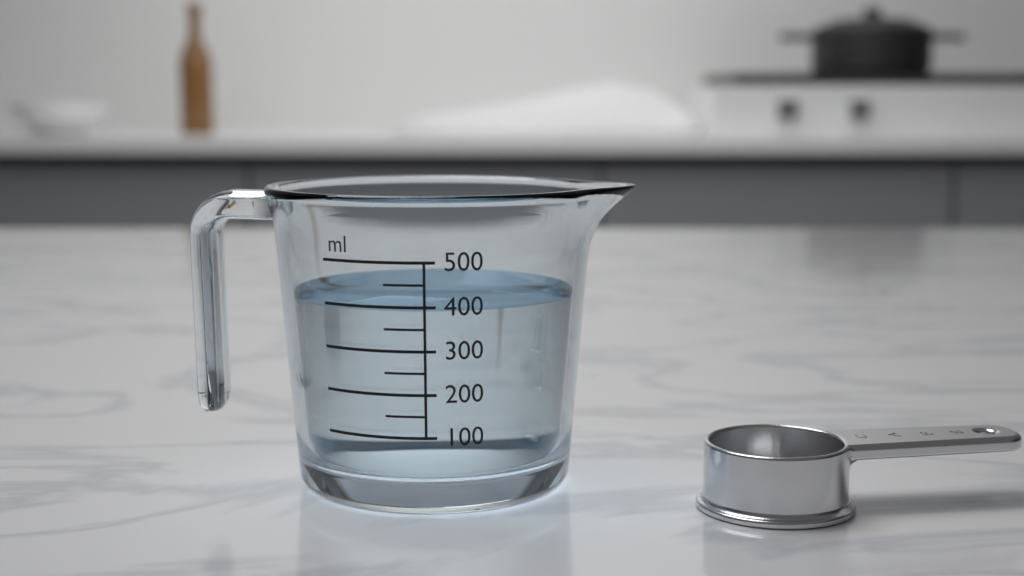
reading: 400 ml
